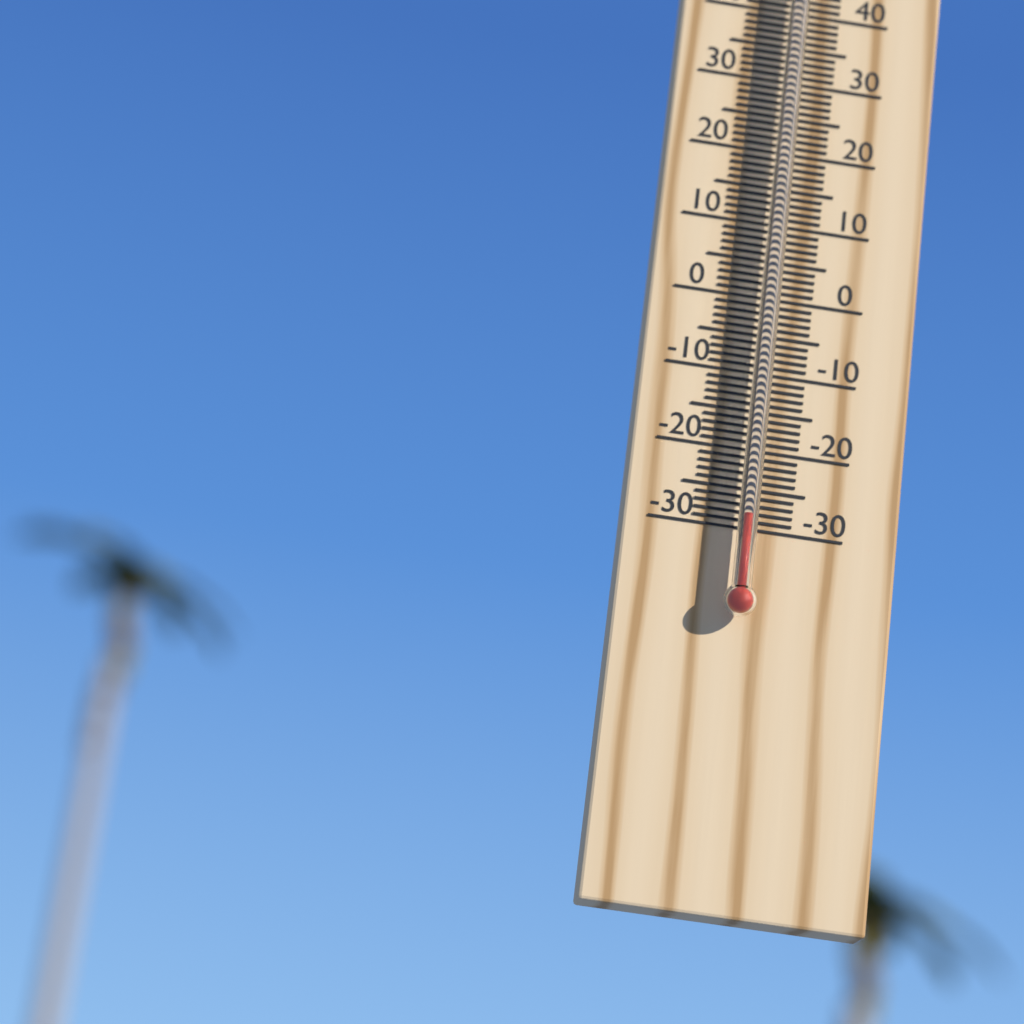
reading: -29 °C
